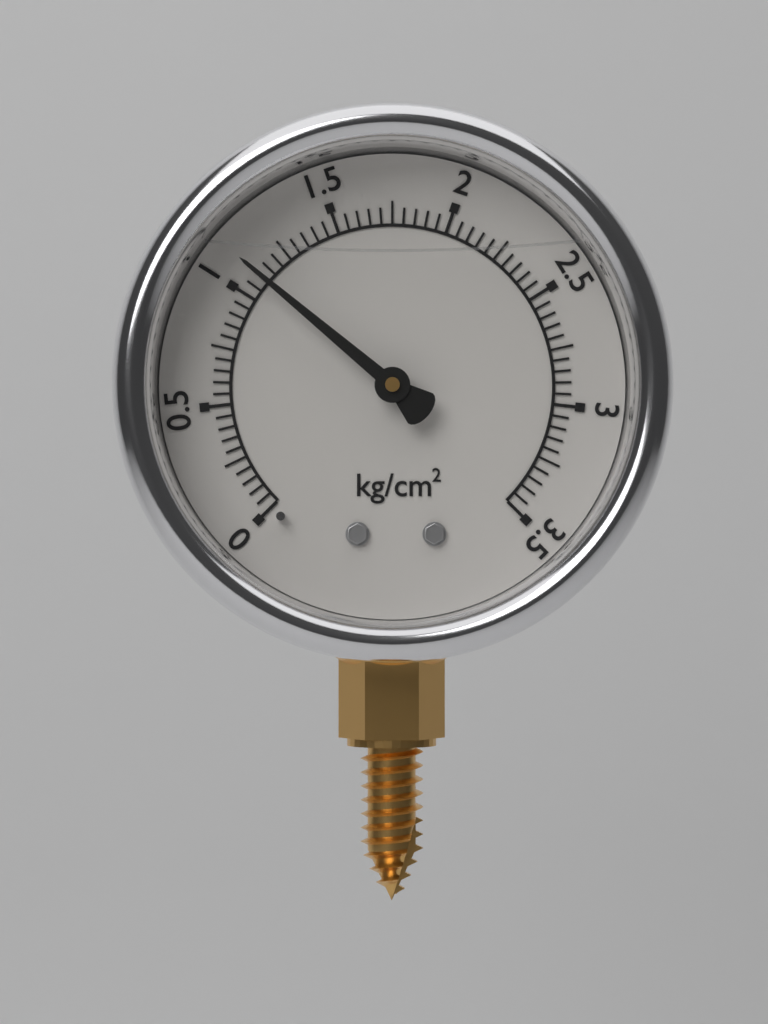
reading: 1.10 kg/cm²
